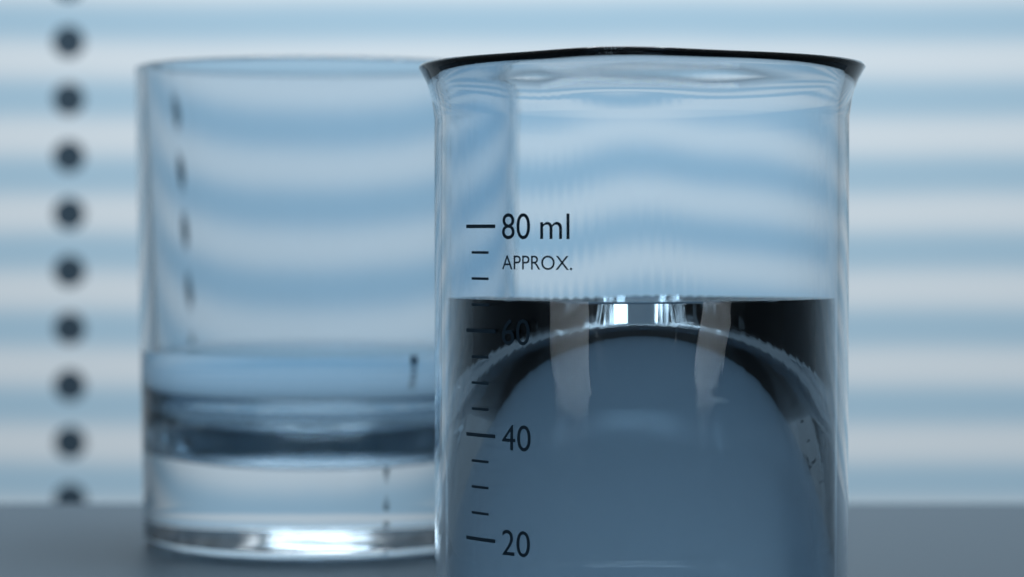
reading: 65 ml
